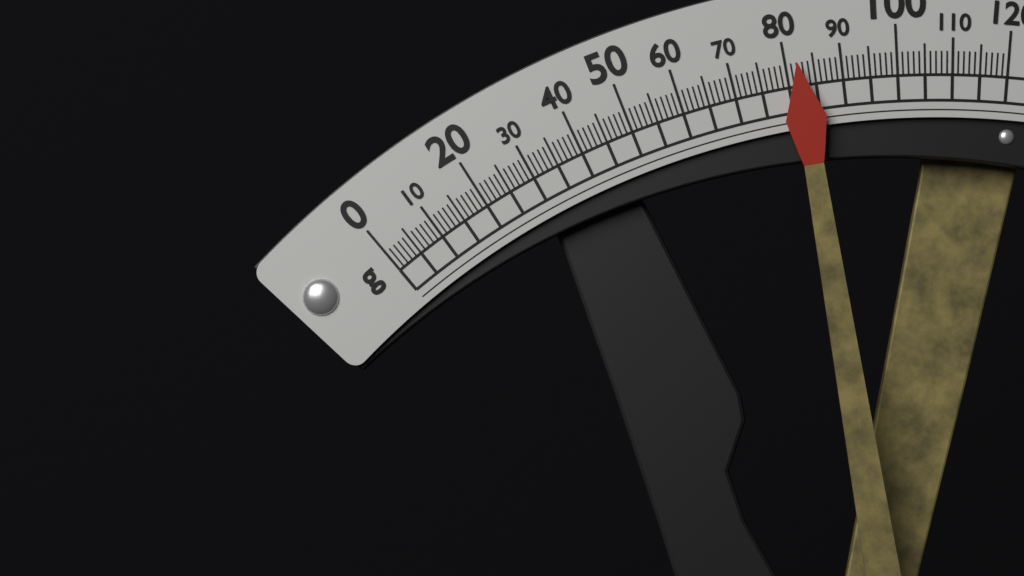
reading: 82 g
